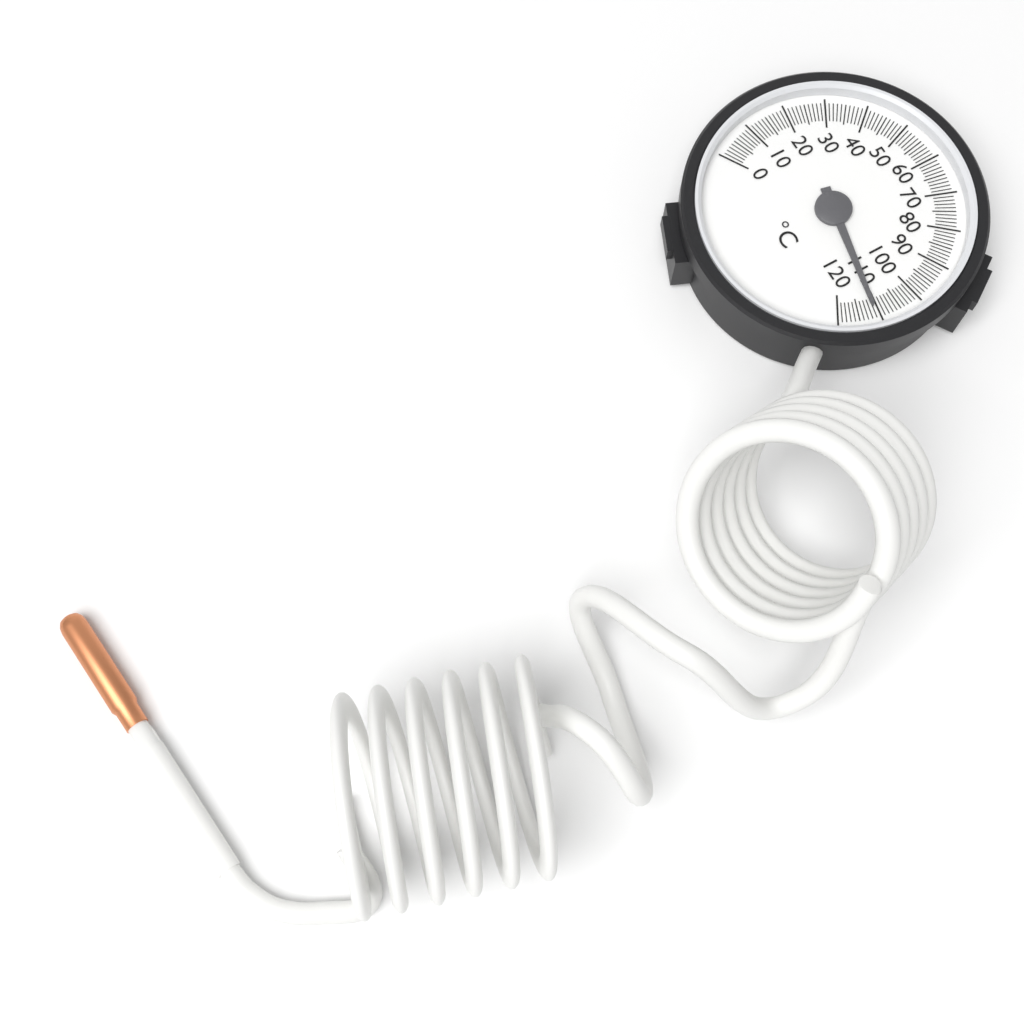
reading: 111 °C
